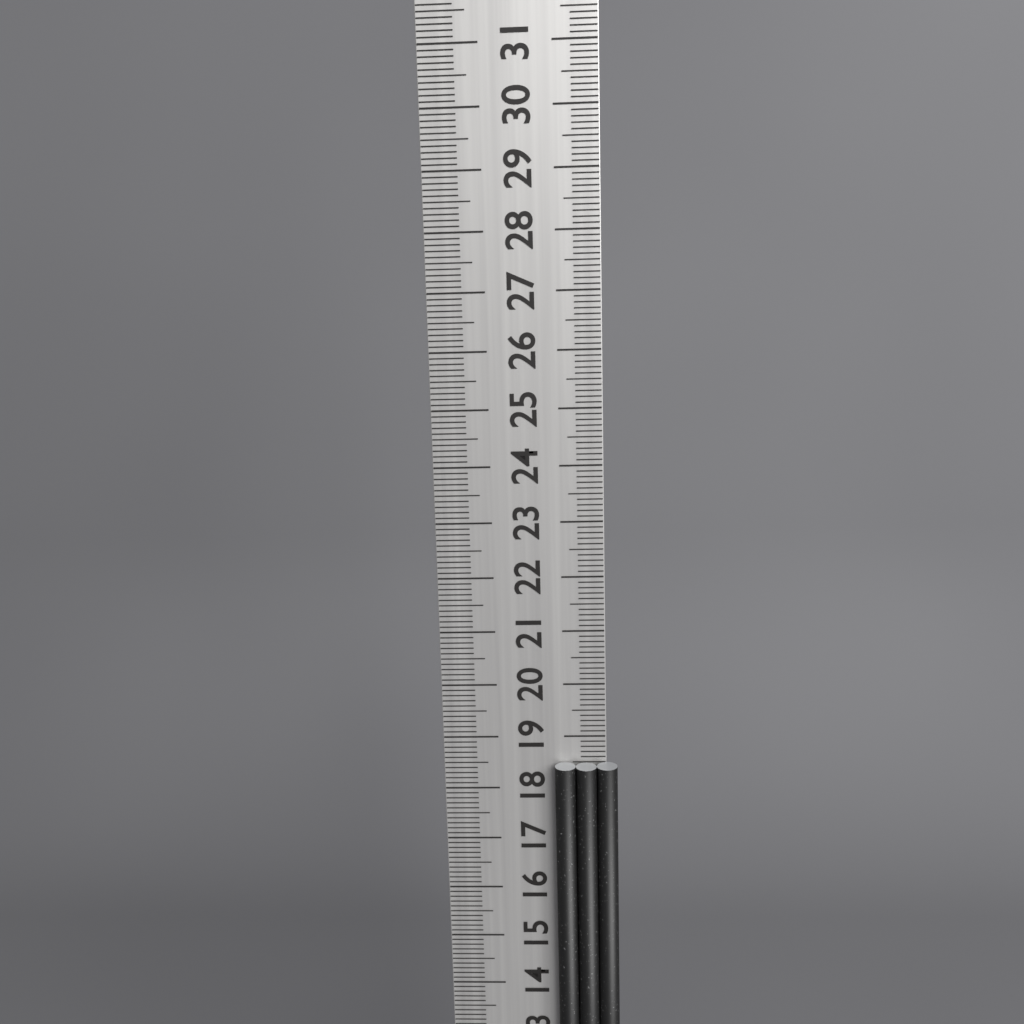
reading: 18.5 cm
